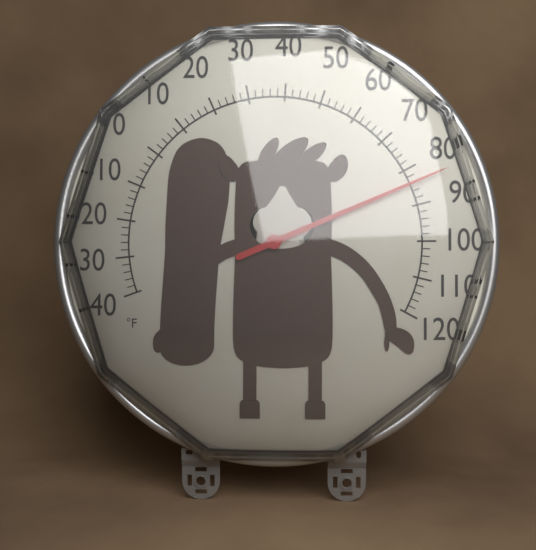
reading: 84 °F
